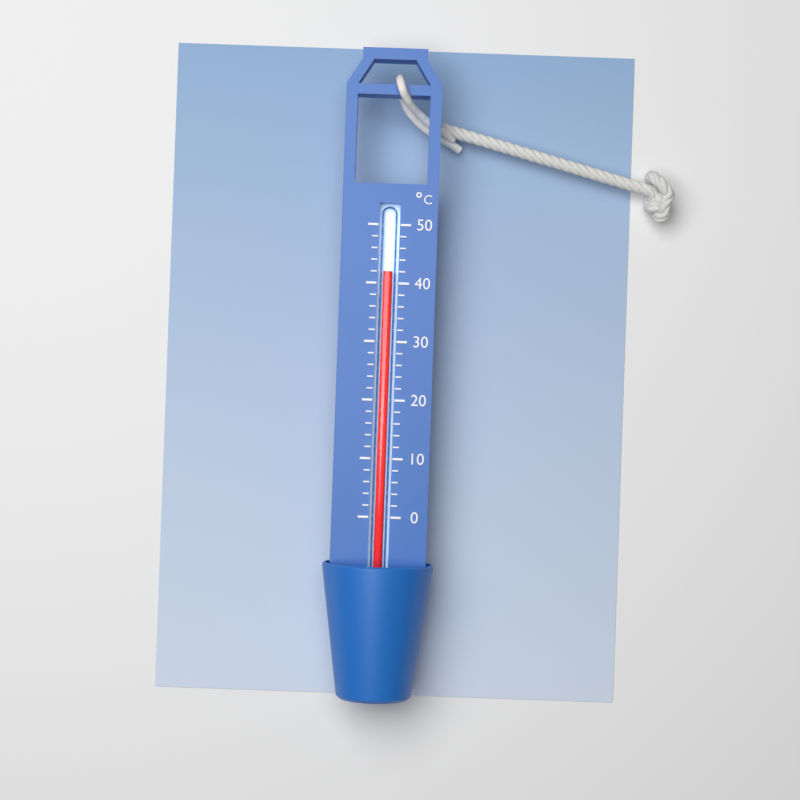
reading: 42 °C
